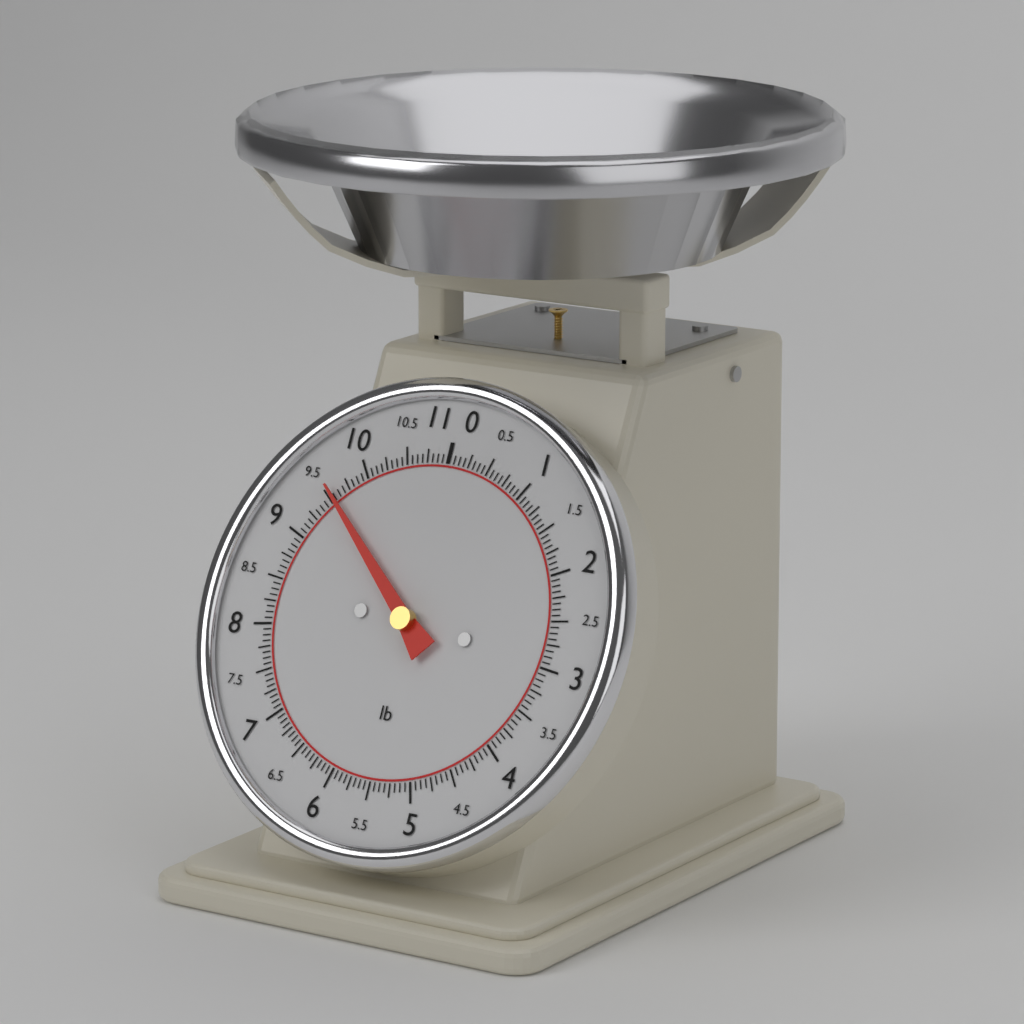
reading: 9.5625 lb
